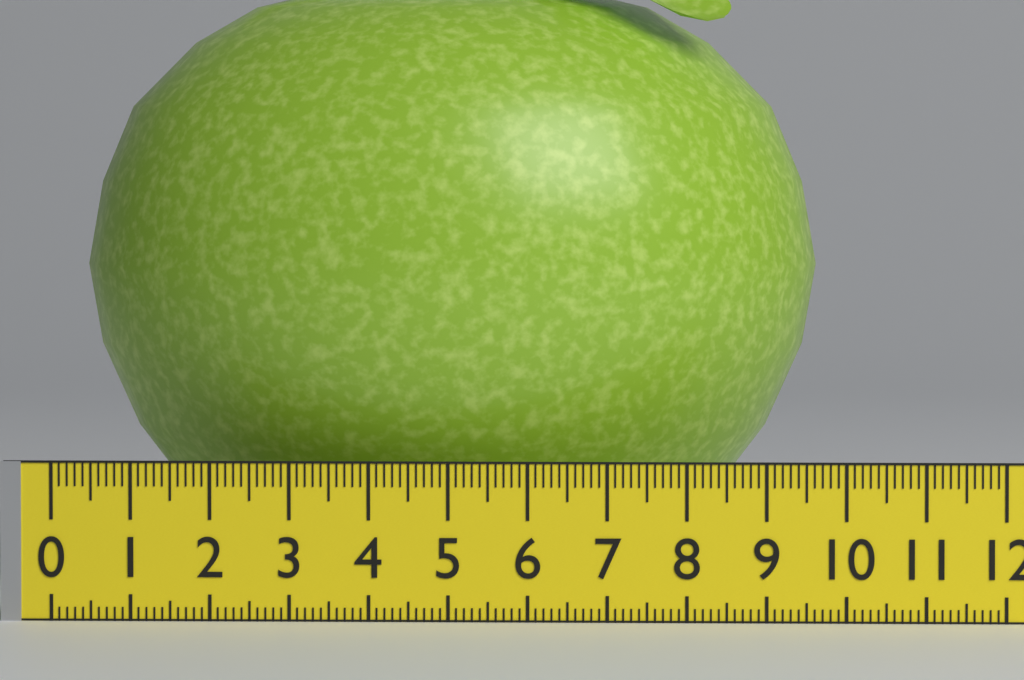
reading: 9.6 (no unit)
